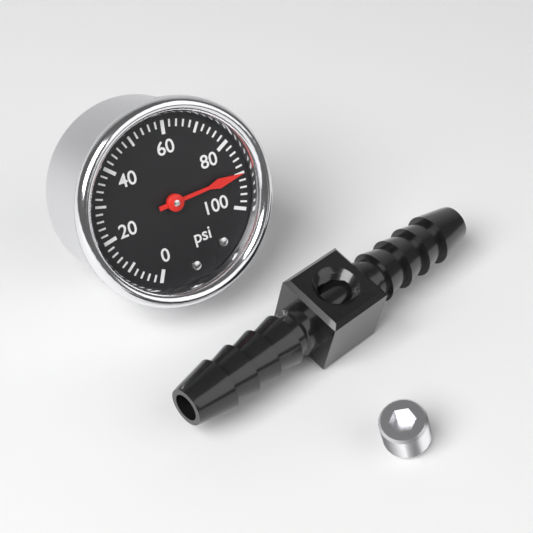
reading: 90 psi
